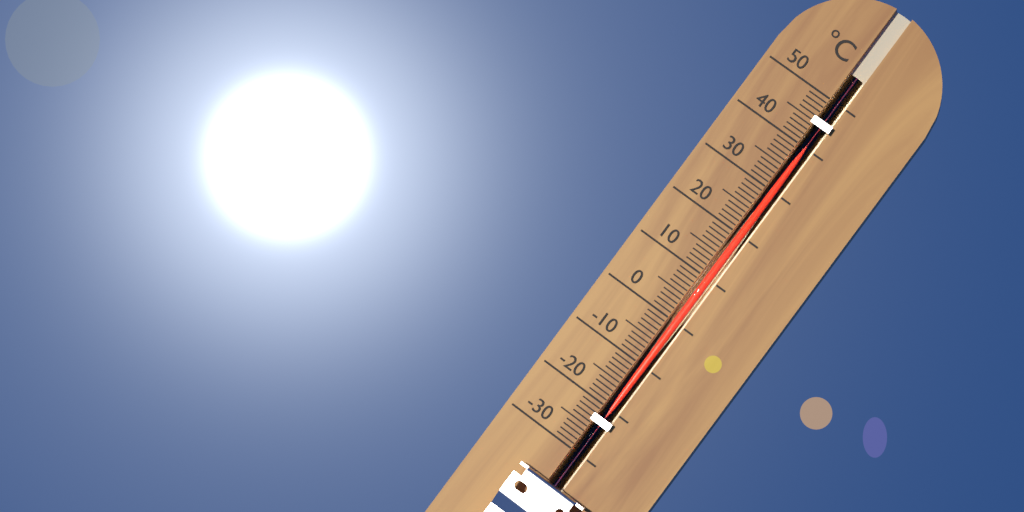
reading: 40 °C
